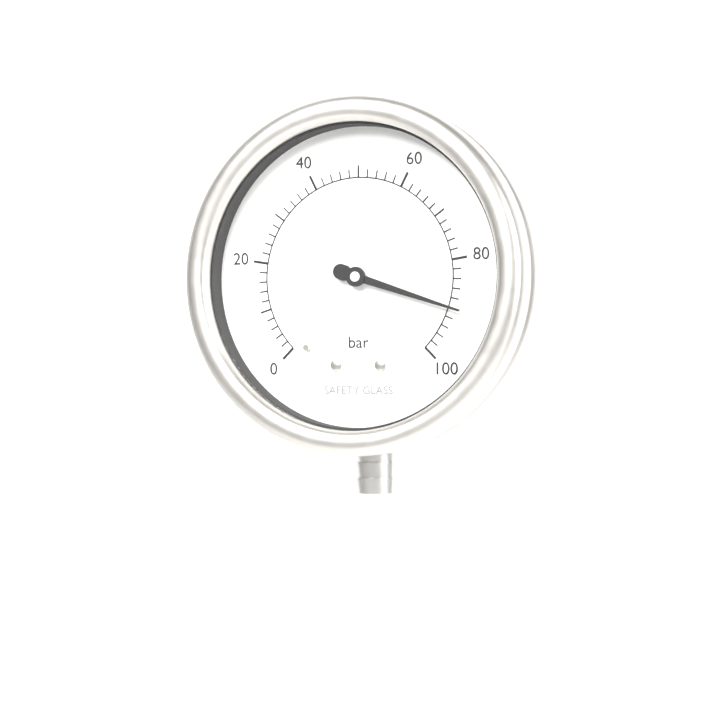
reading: 90 bar
